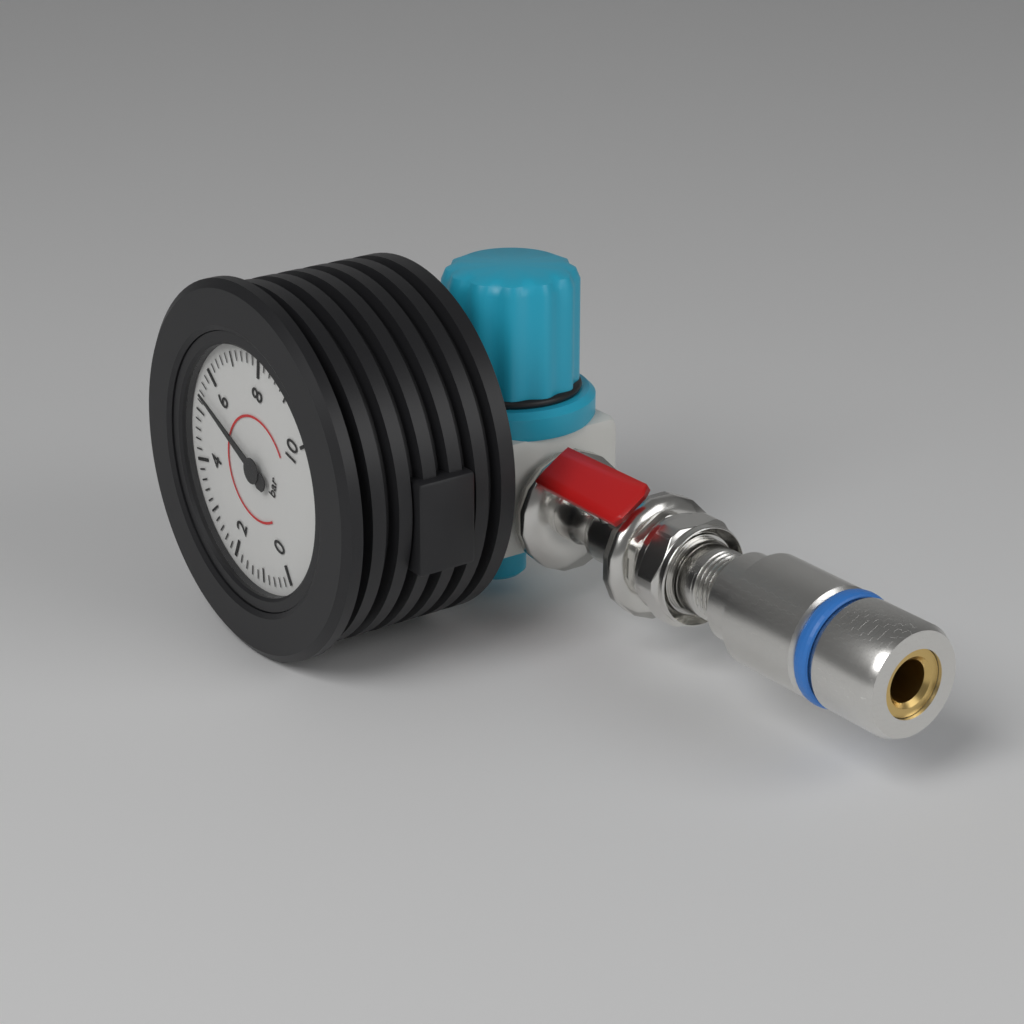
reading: 5.4 bar
